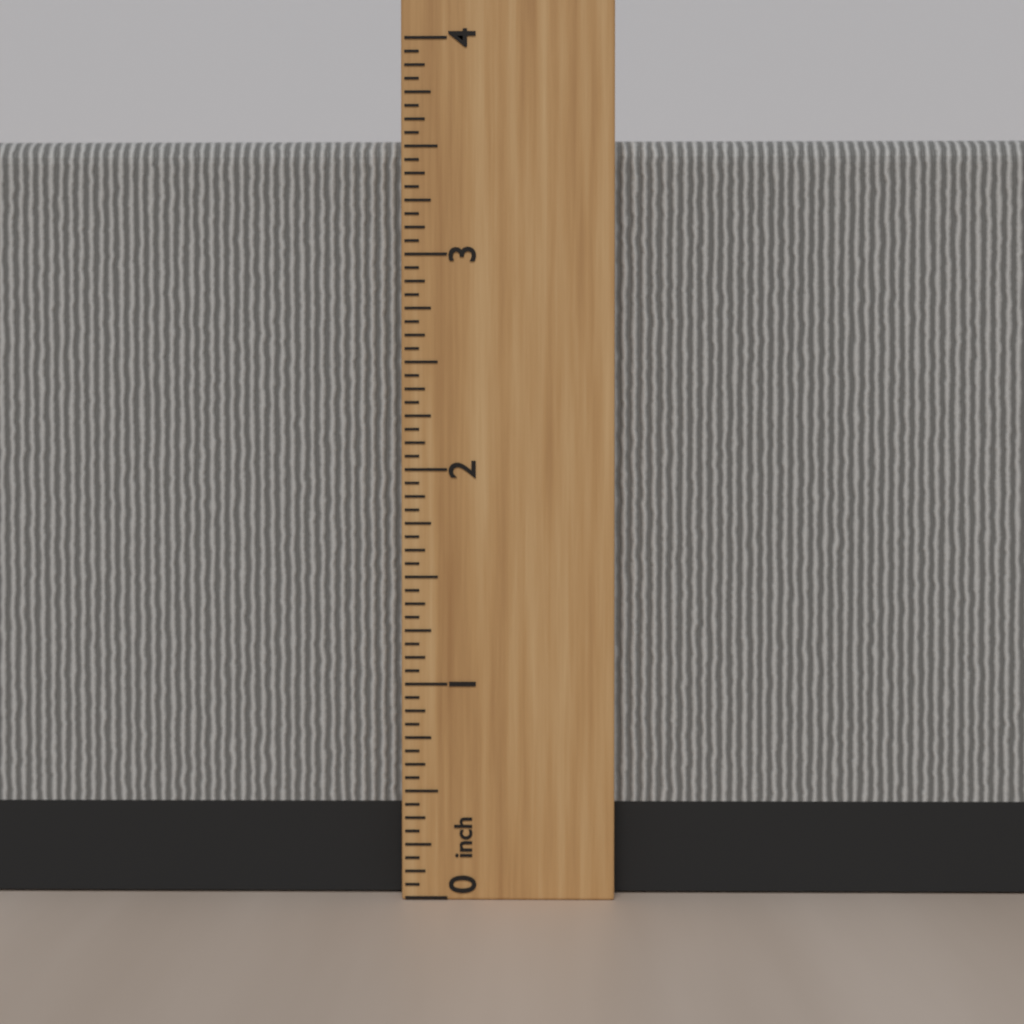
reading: 3.5625 inch
